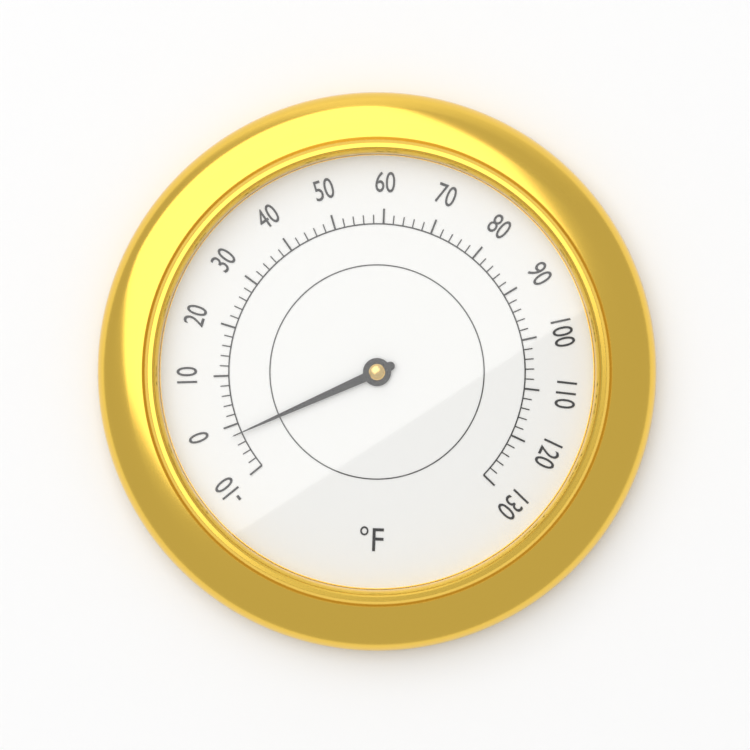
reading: -2 °F
